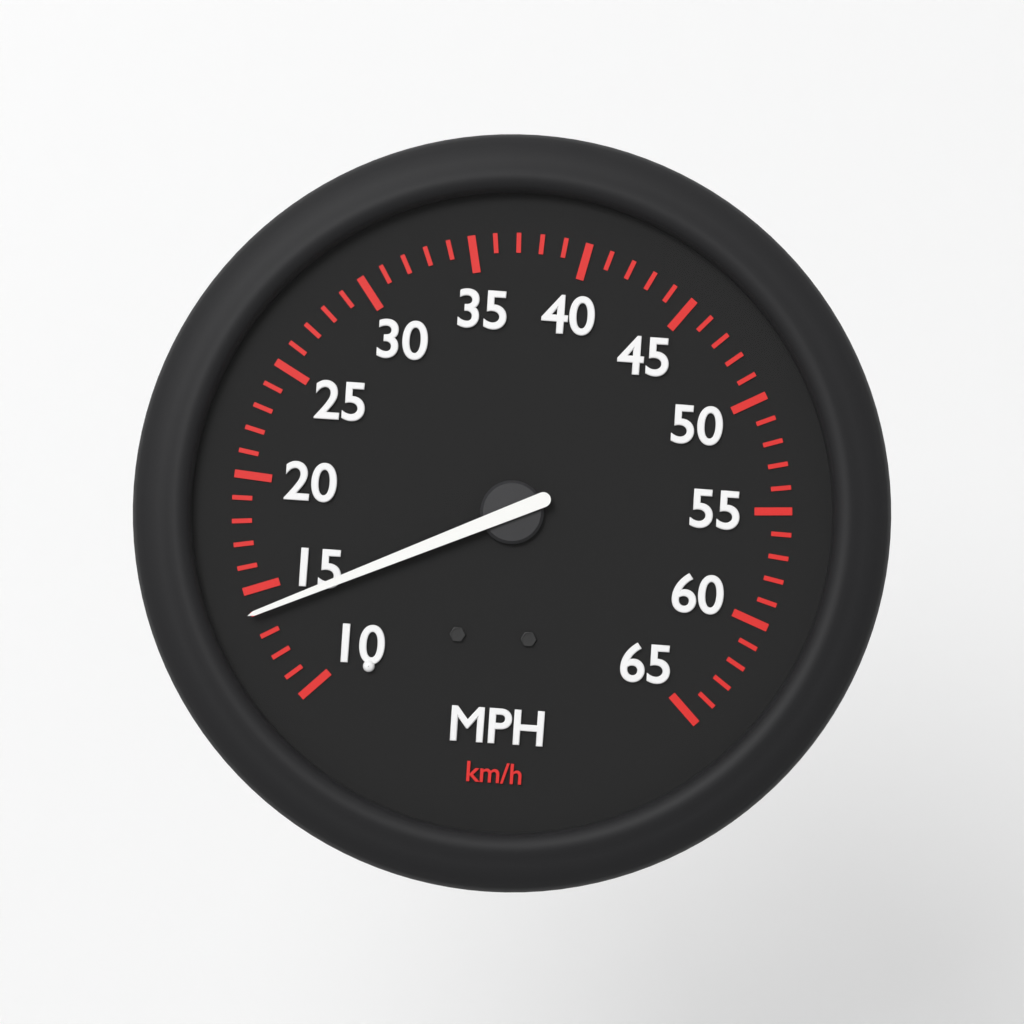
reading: 14 mph
